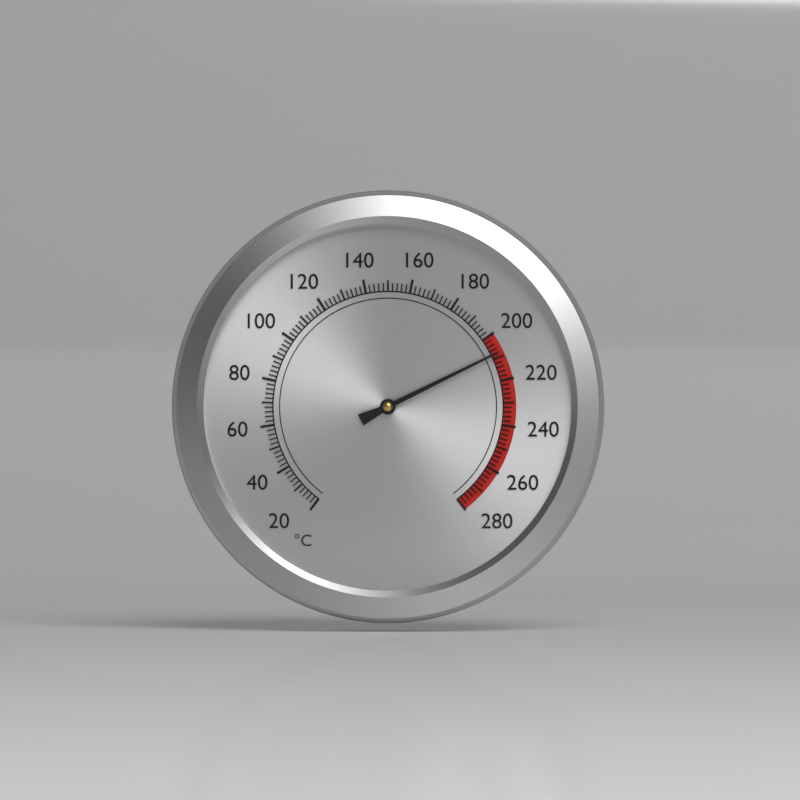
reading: 208 °C
